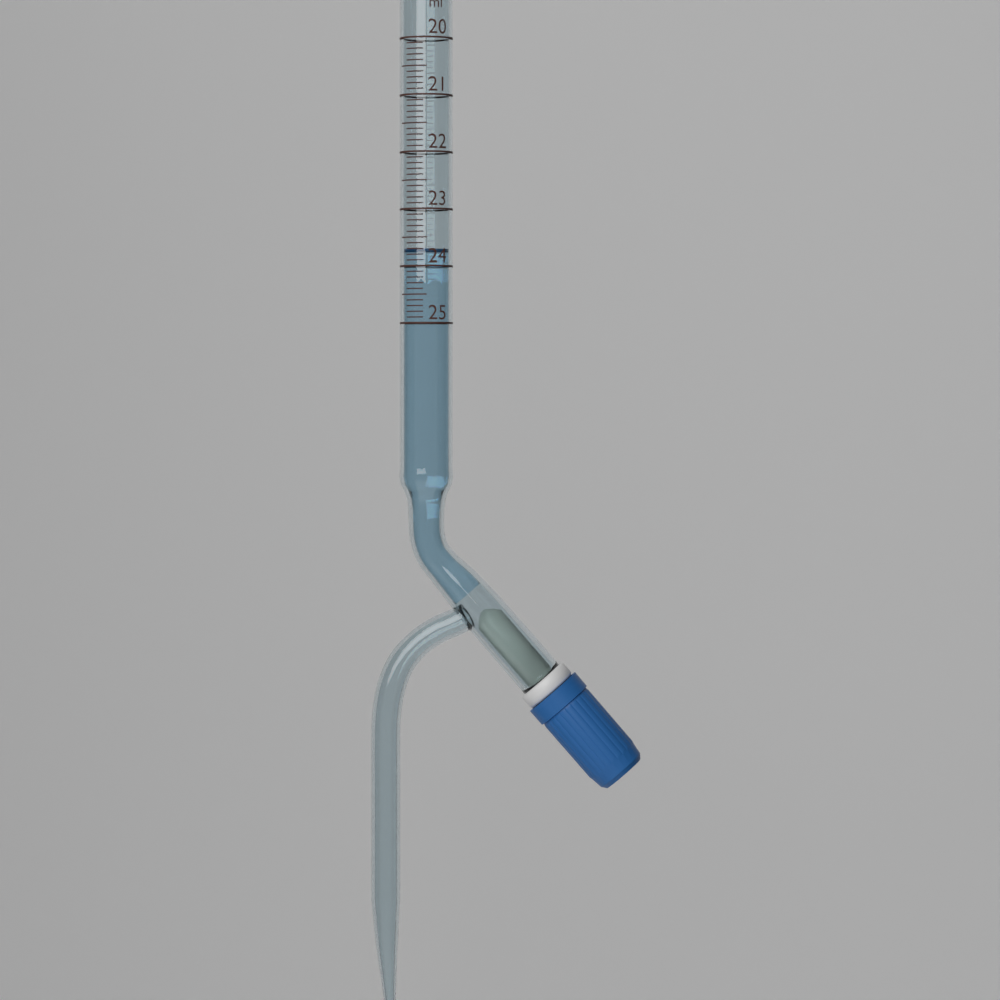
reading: 23.7 ml
